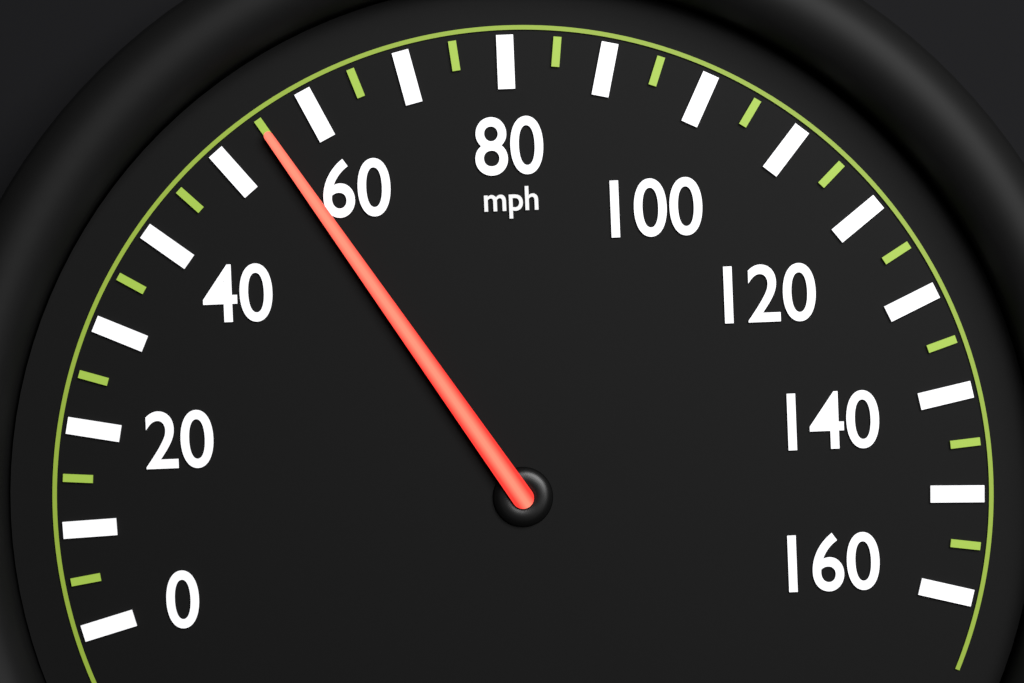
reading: 55 mph
